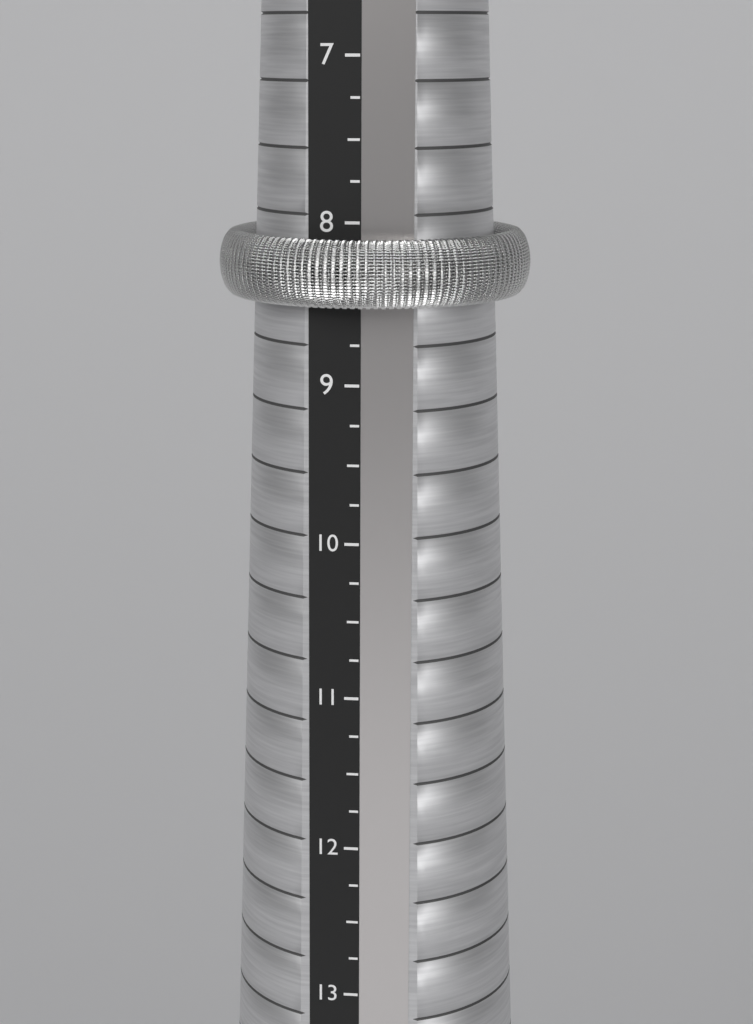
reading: 8.50 (no unit)
